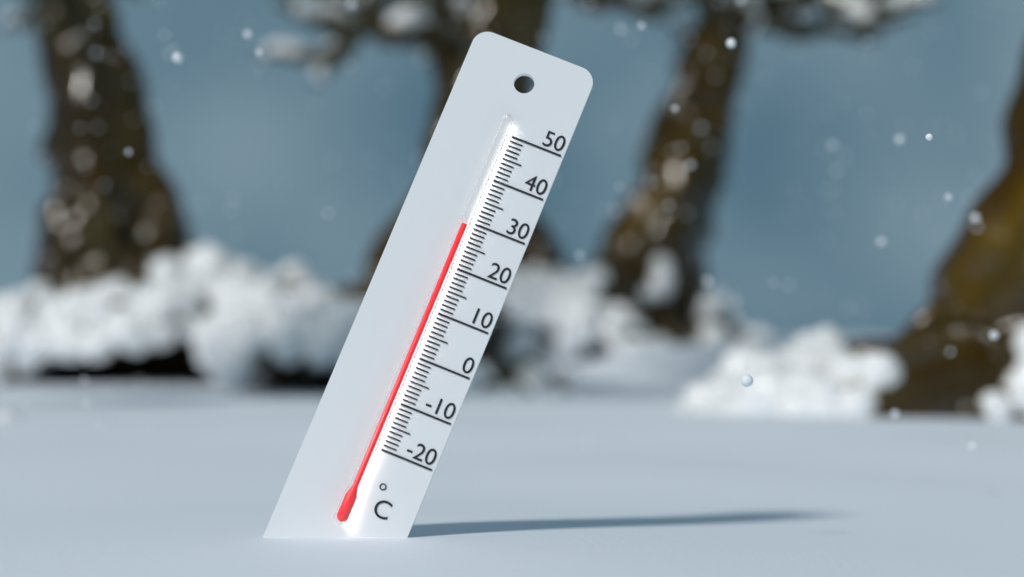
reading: 29 °C
